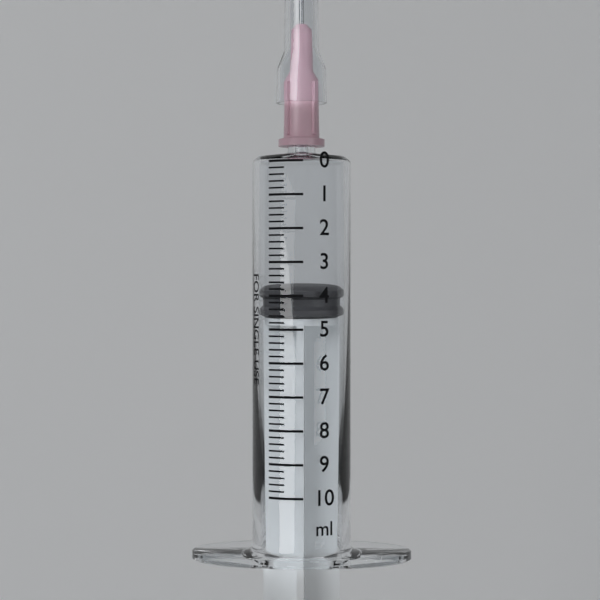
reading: 3.8 ml
